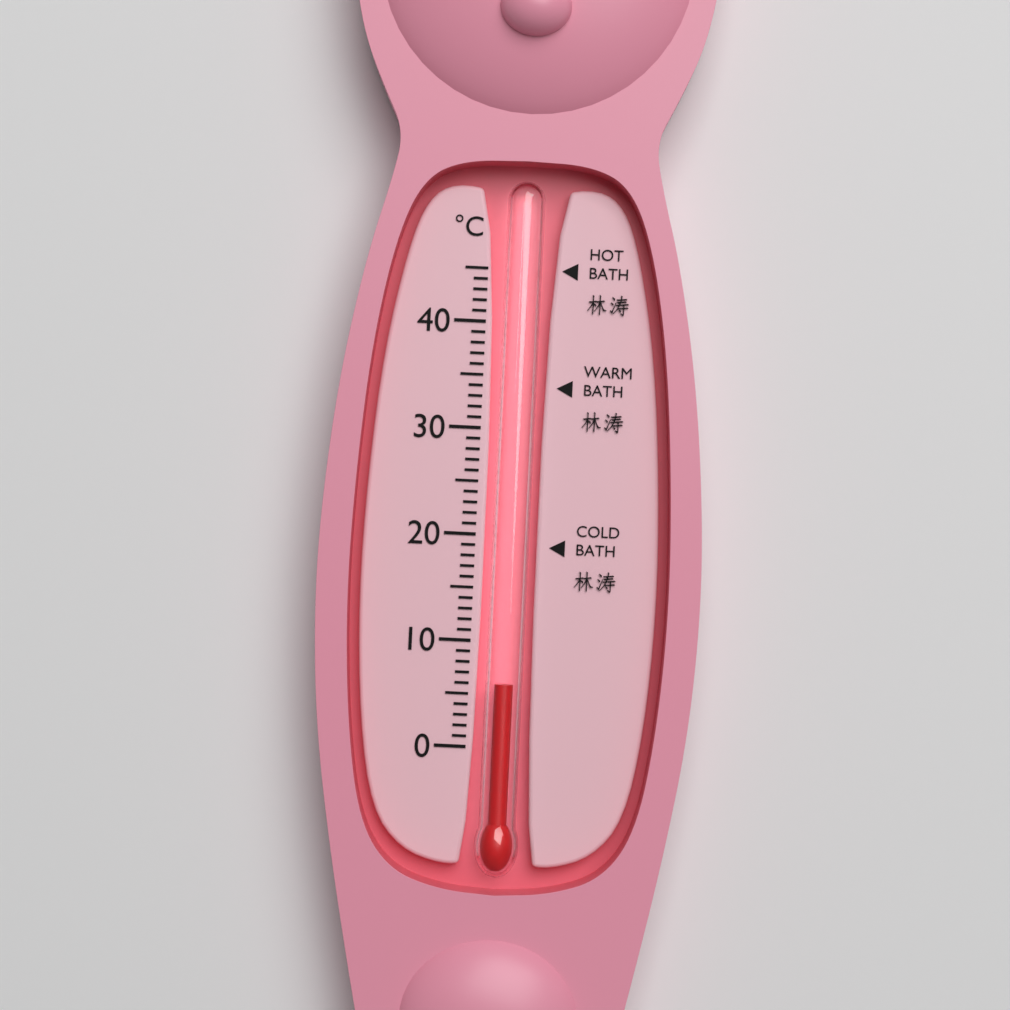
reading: 6 °C
